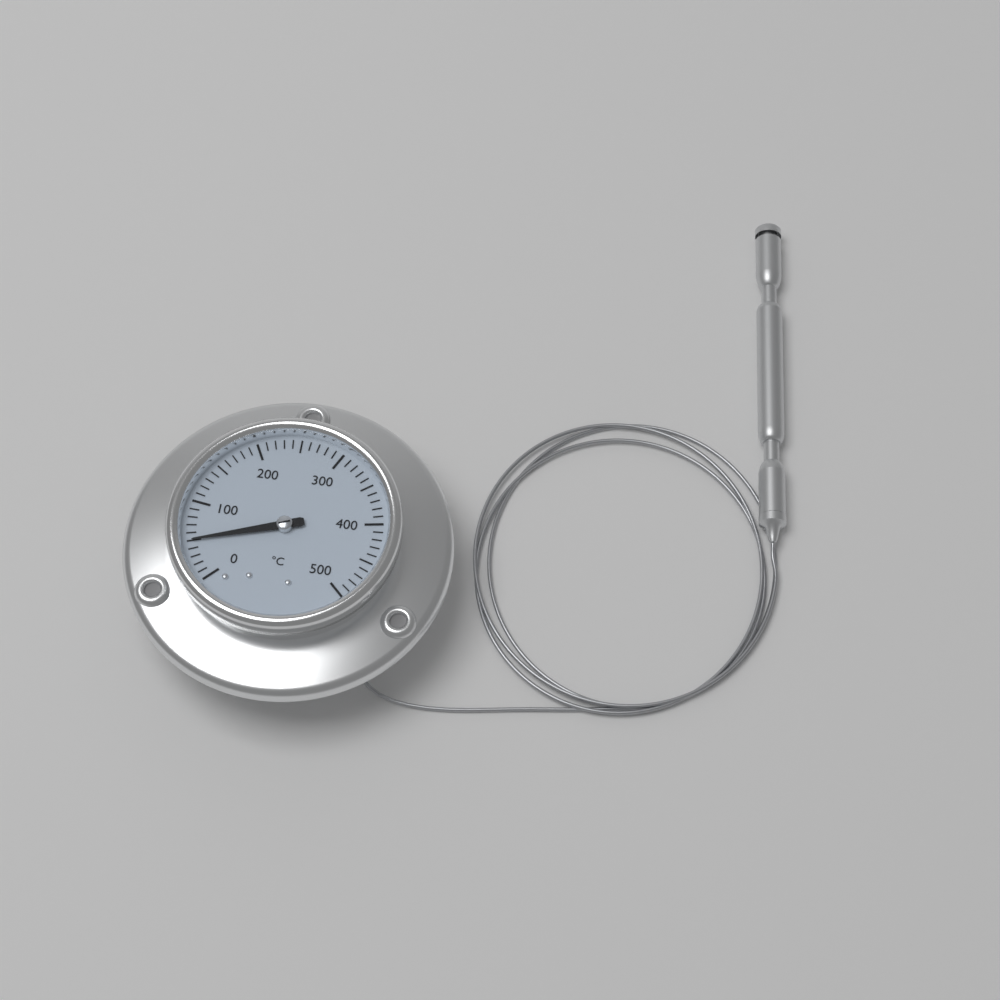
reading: 50 °C
